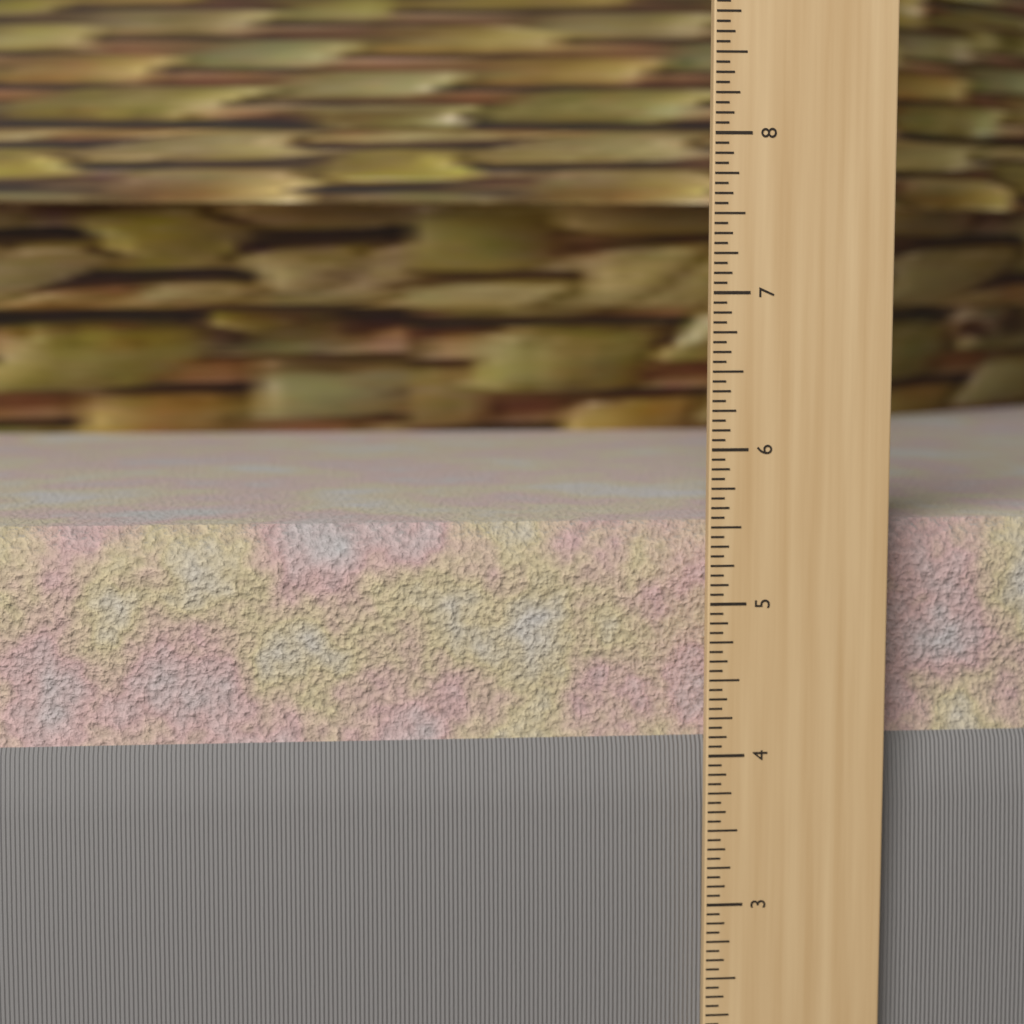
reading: 5.5000 in
